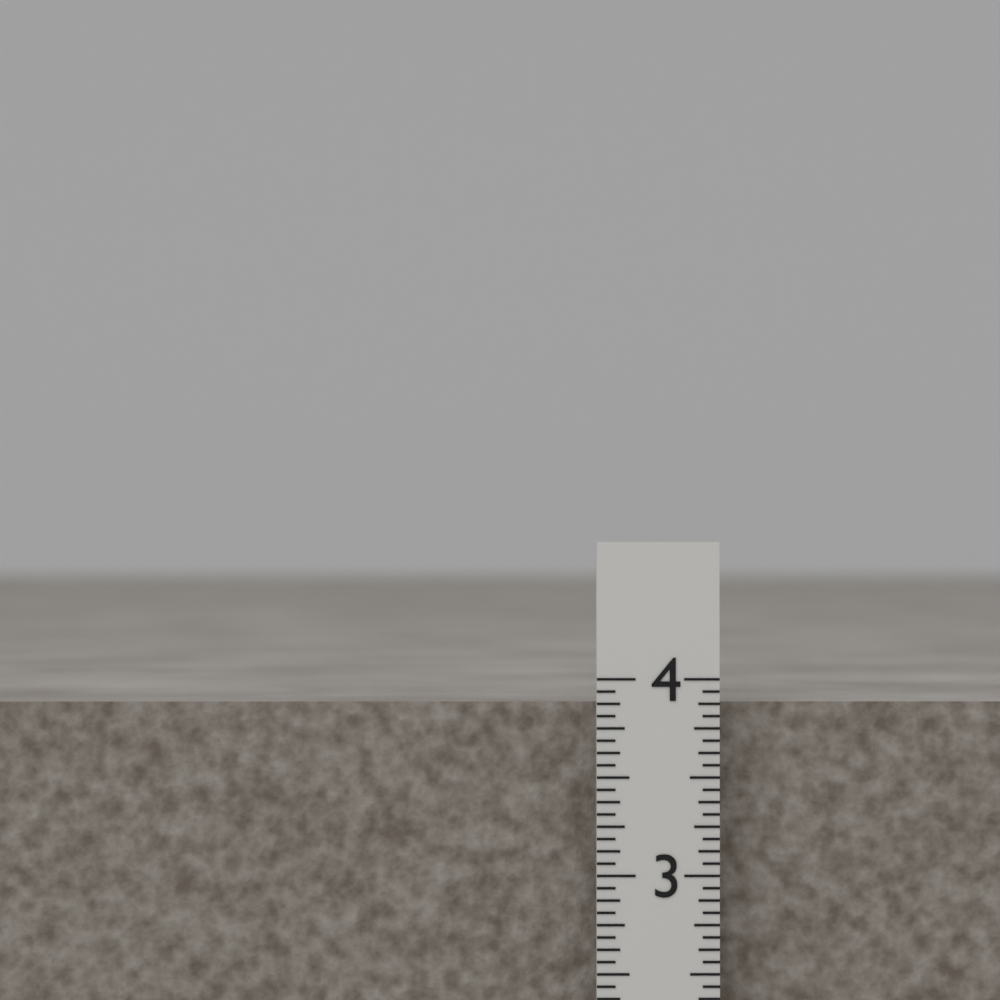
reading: 3.8750 in
